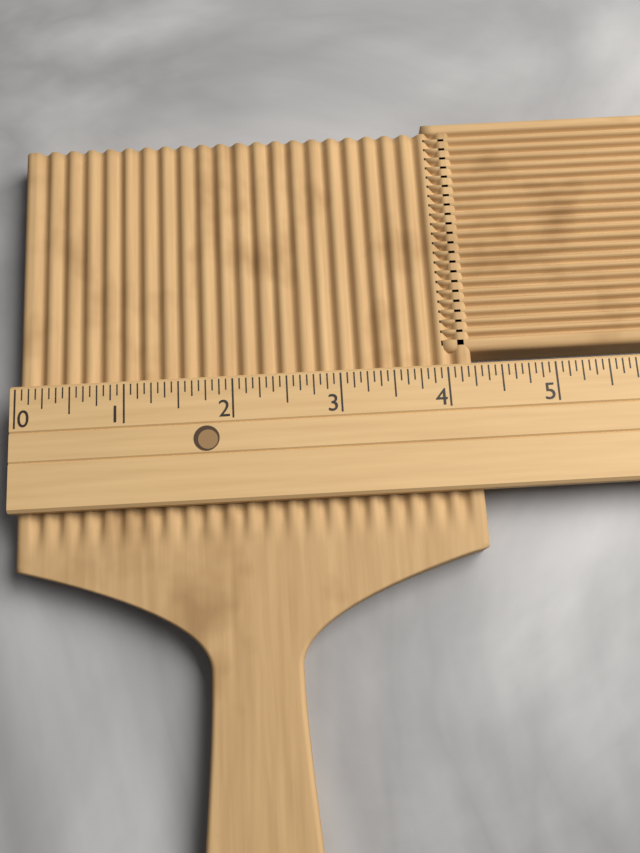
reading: 4.2500 (no unit)
